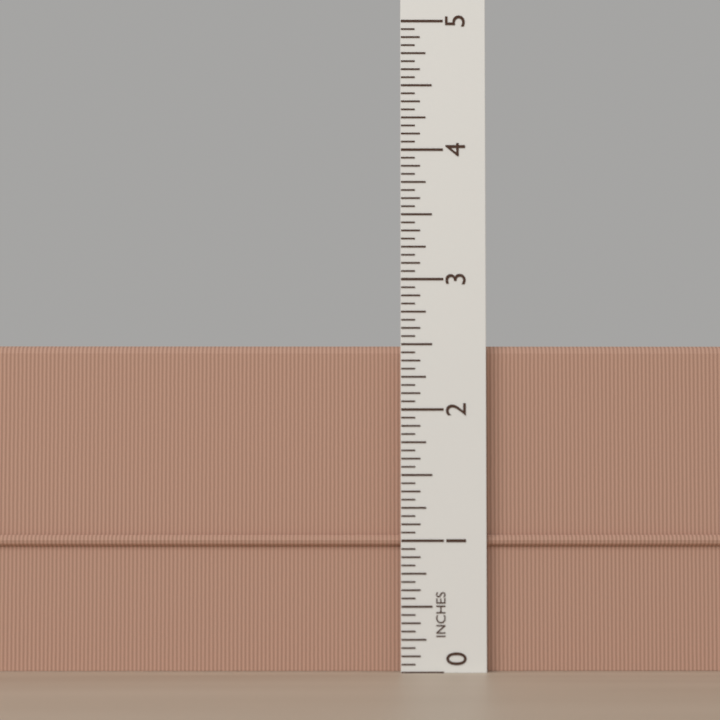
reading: 2.5000 in
